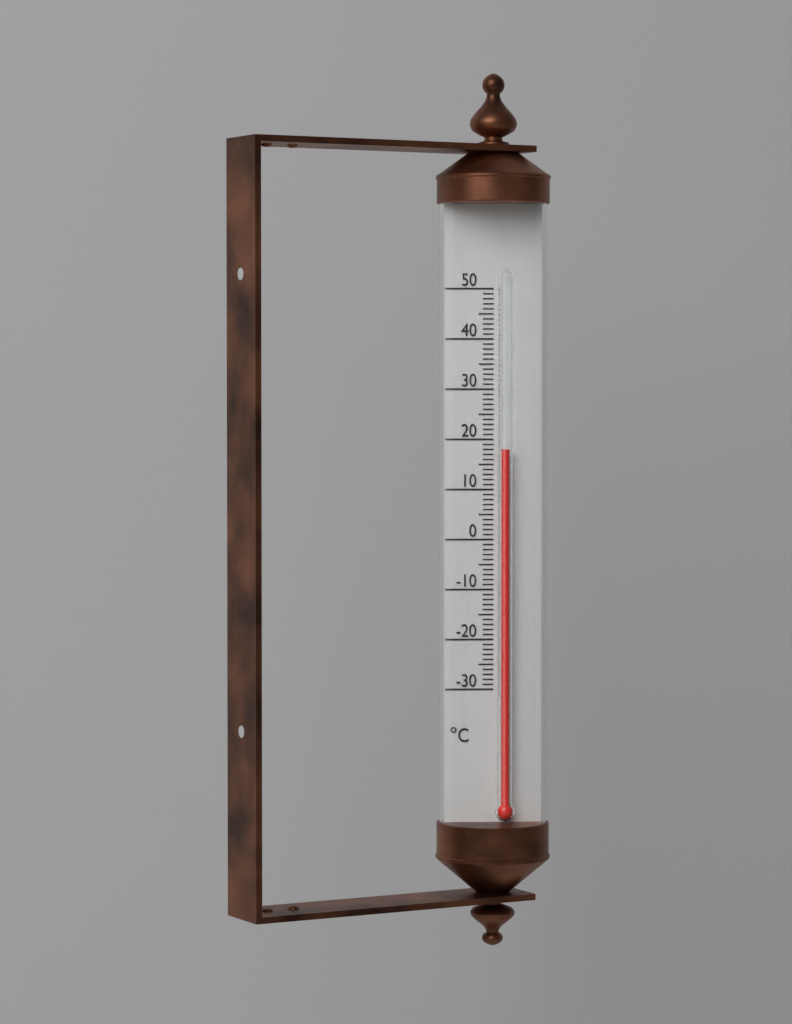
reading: 18 °C
